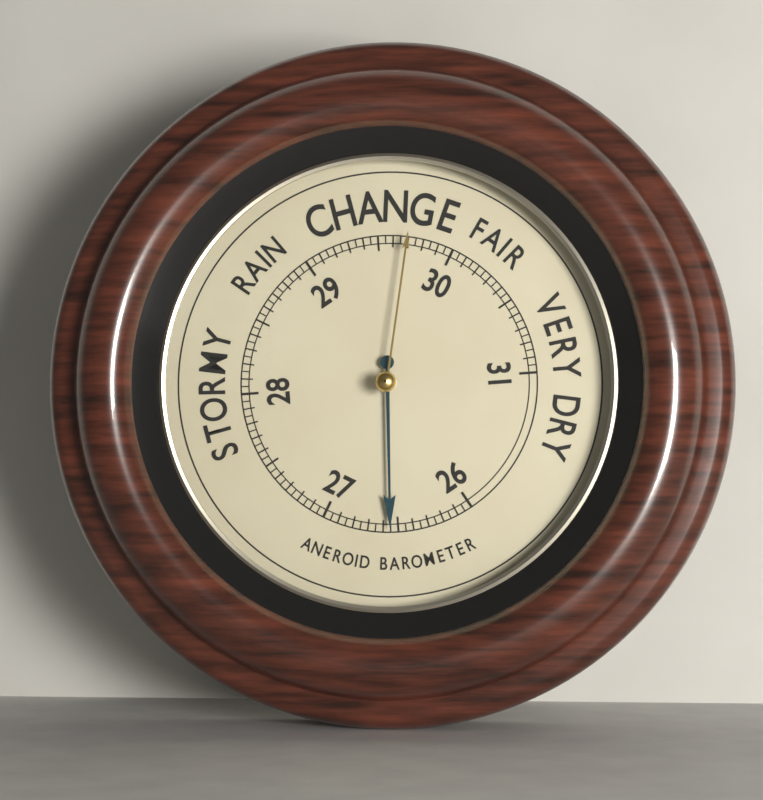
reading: 26.55 (no unit)
